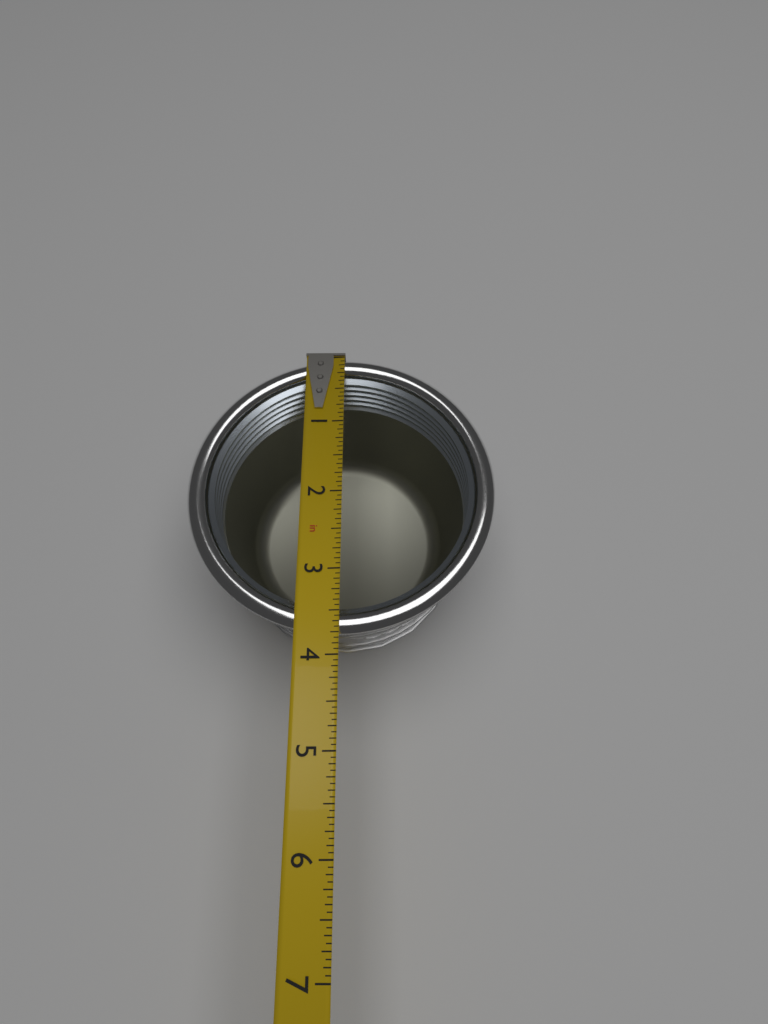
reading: 3.7500 in
